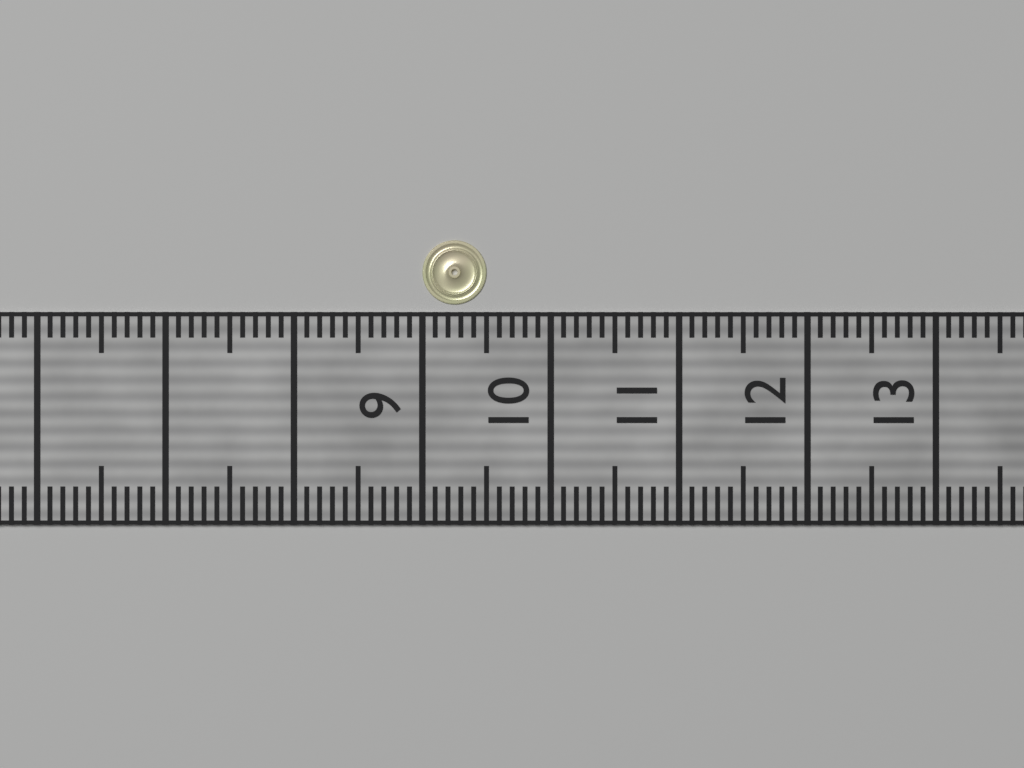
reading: 9.5 (no unit)
